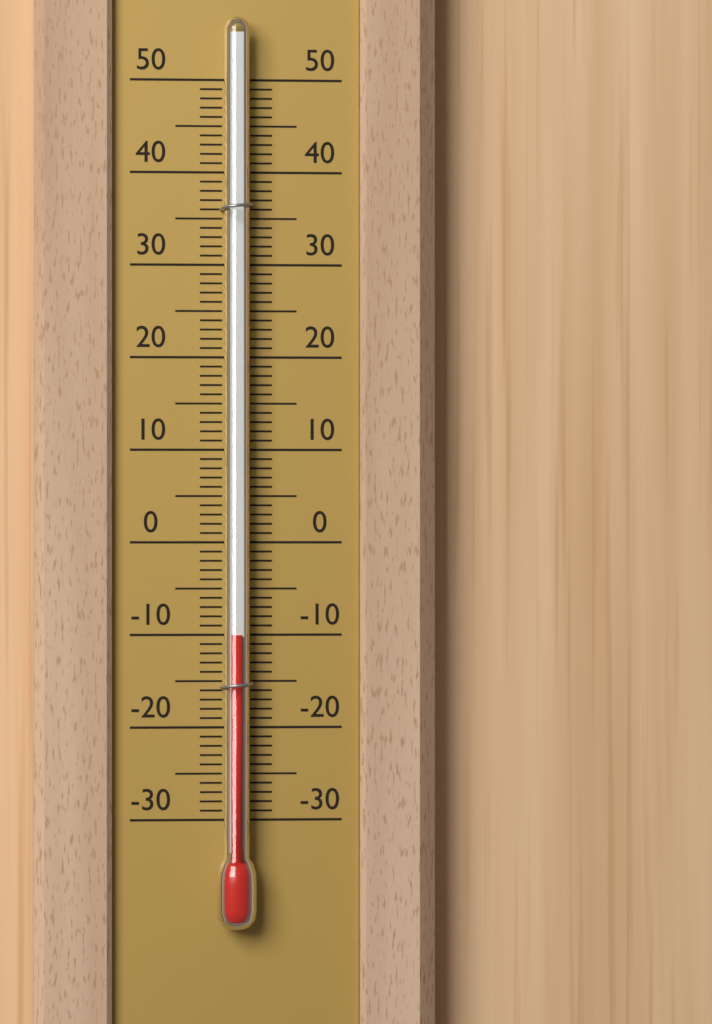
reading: -10 (no unit)
